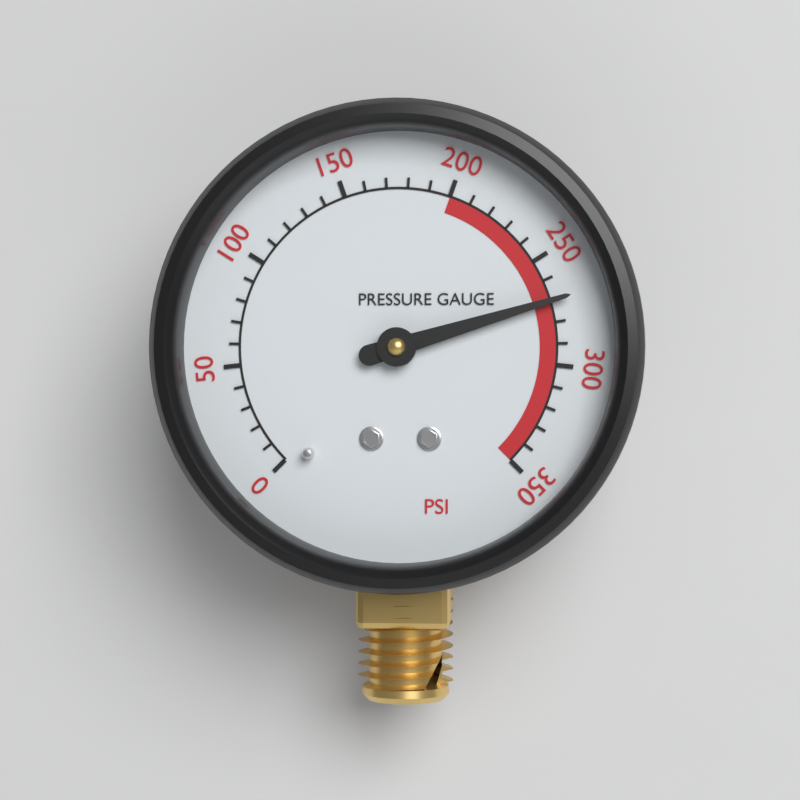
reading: 270 psi
